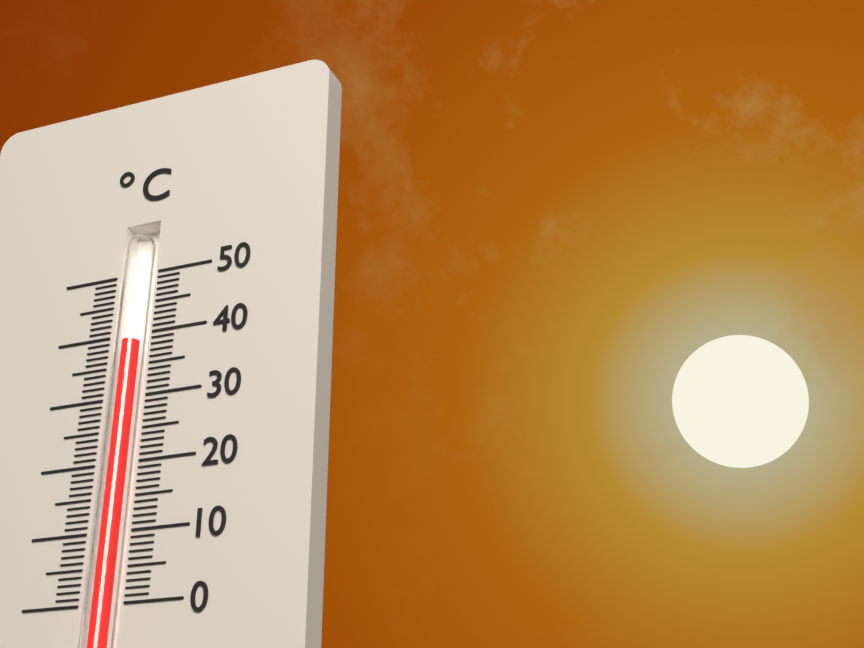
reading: 39 °C
